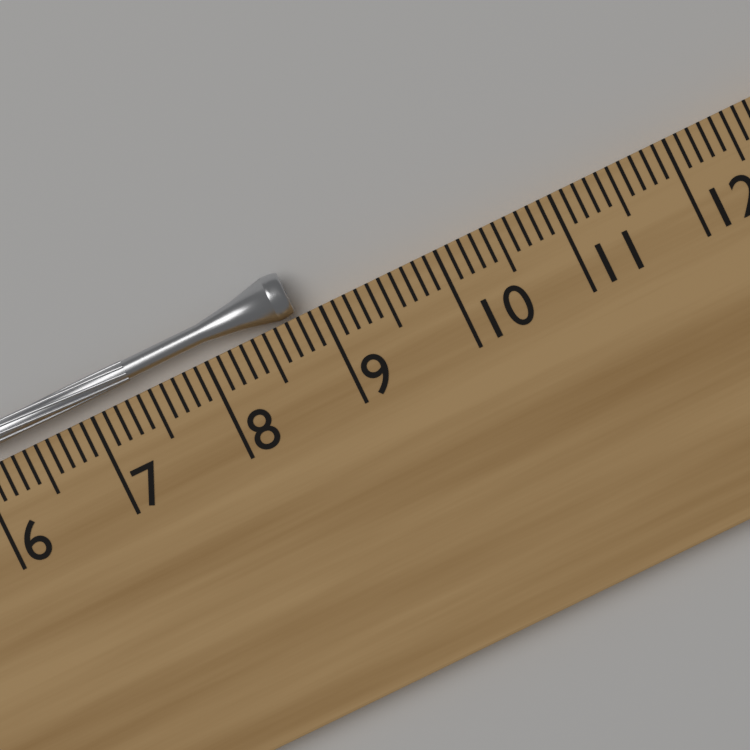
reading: 8.8 cm
